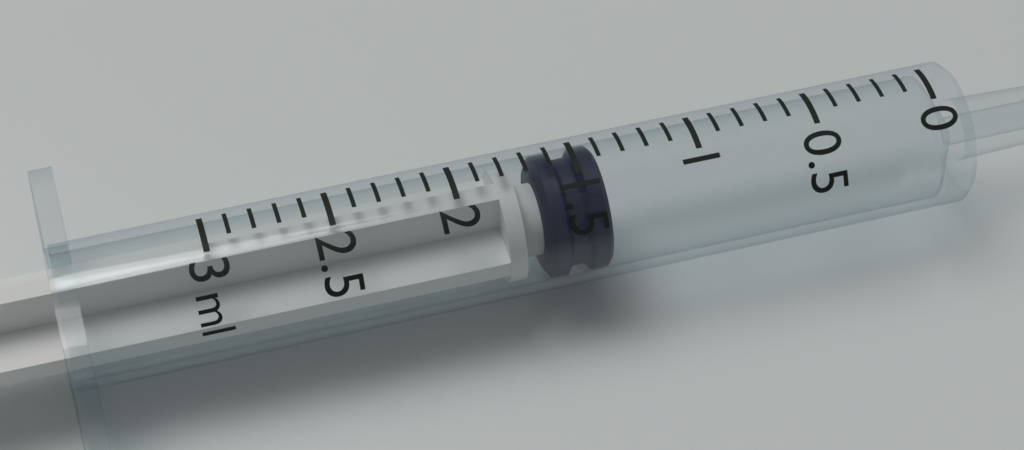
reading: 1.4 ml
